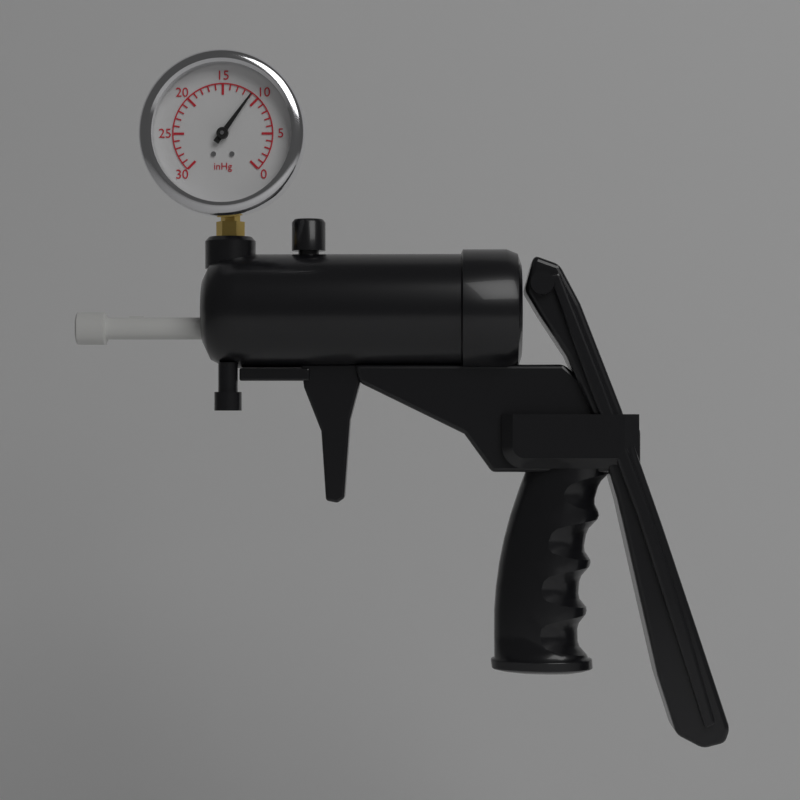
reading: 11 inHg
